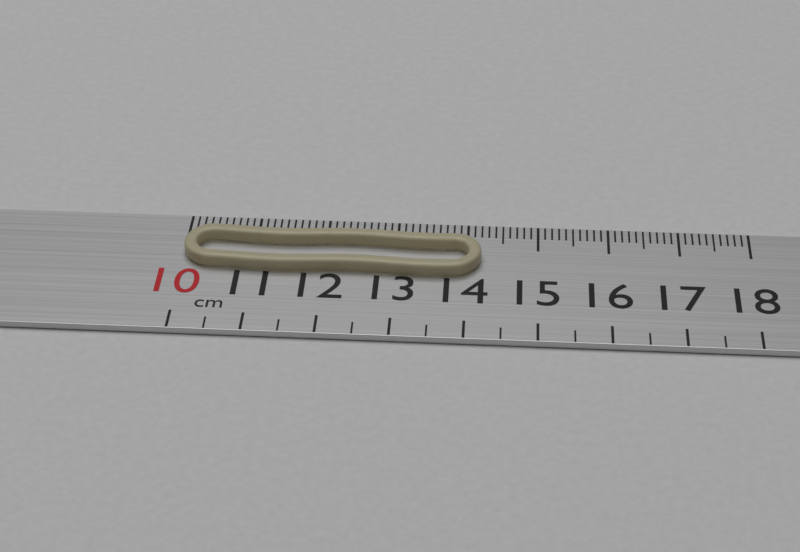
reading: 14.2 cm
